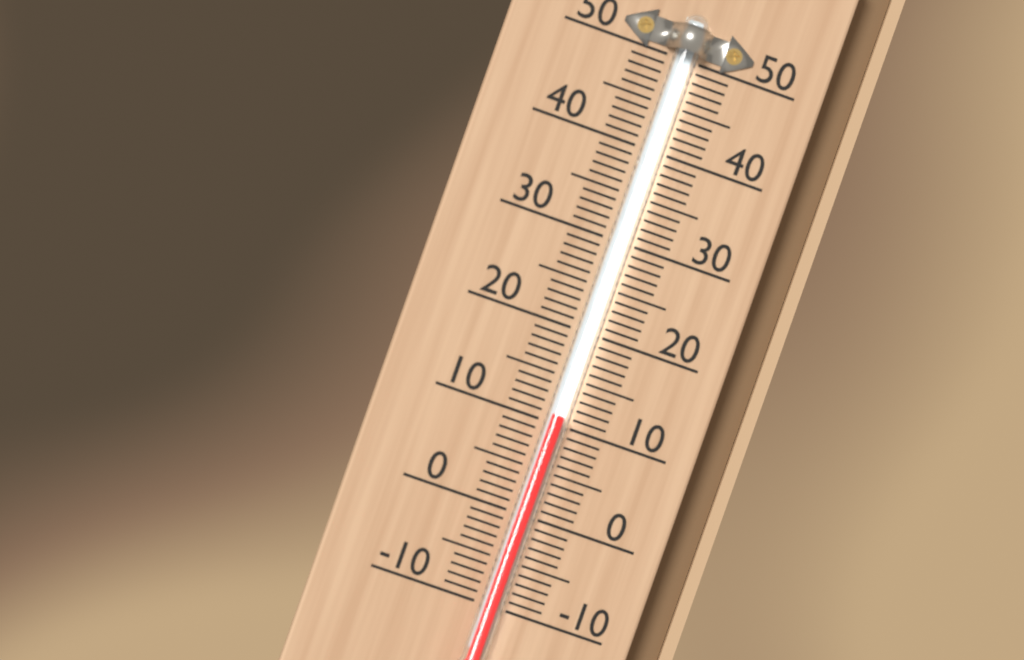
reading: 11 (no unit)
